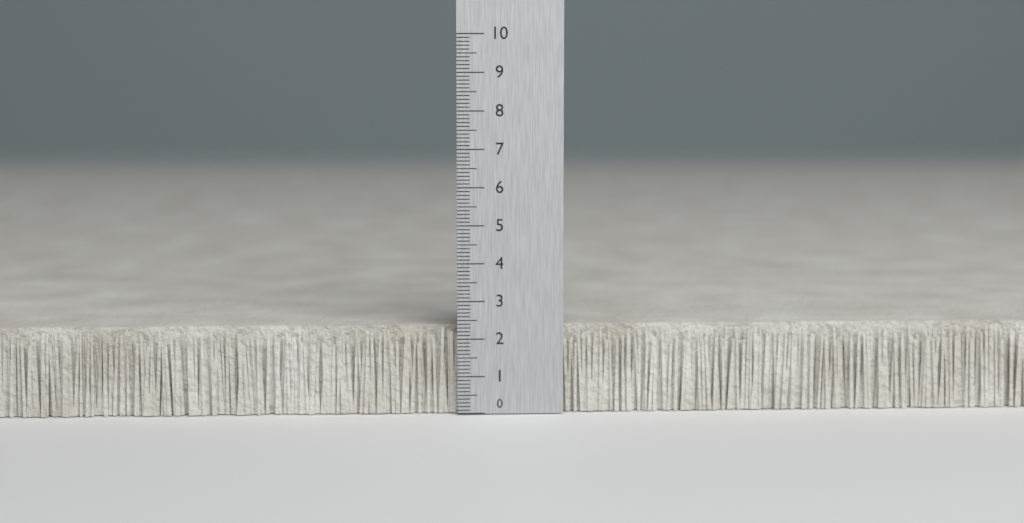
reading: 2.3 (no unit)
